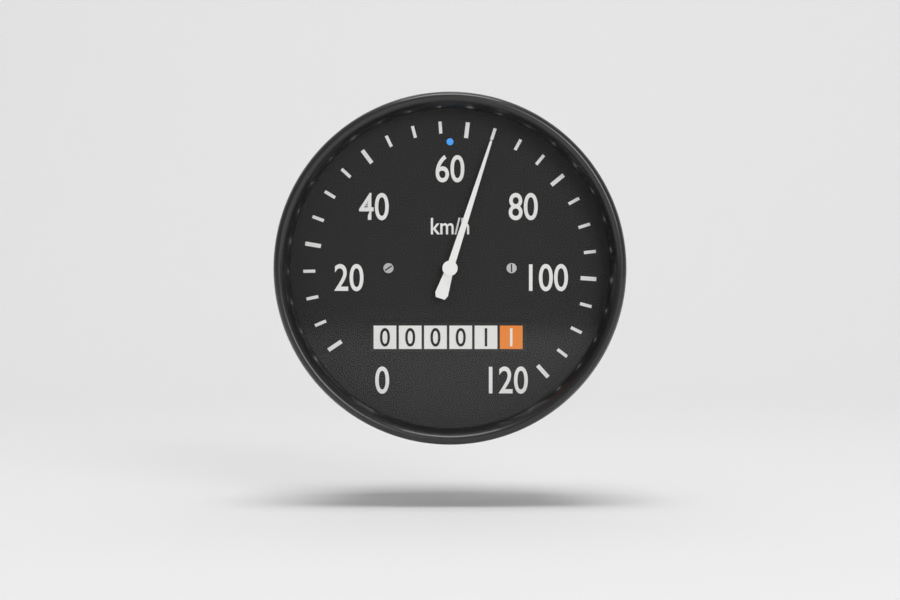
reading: 65 km/h
